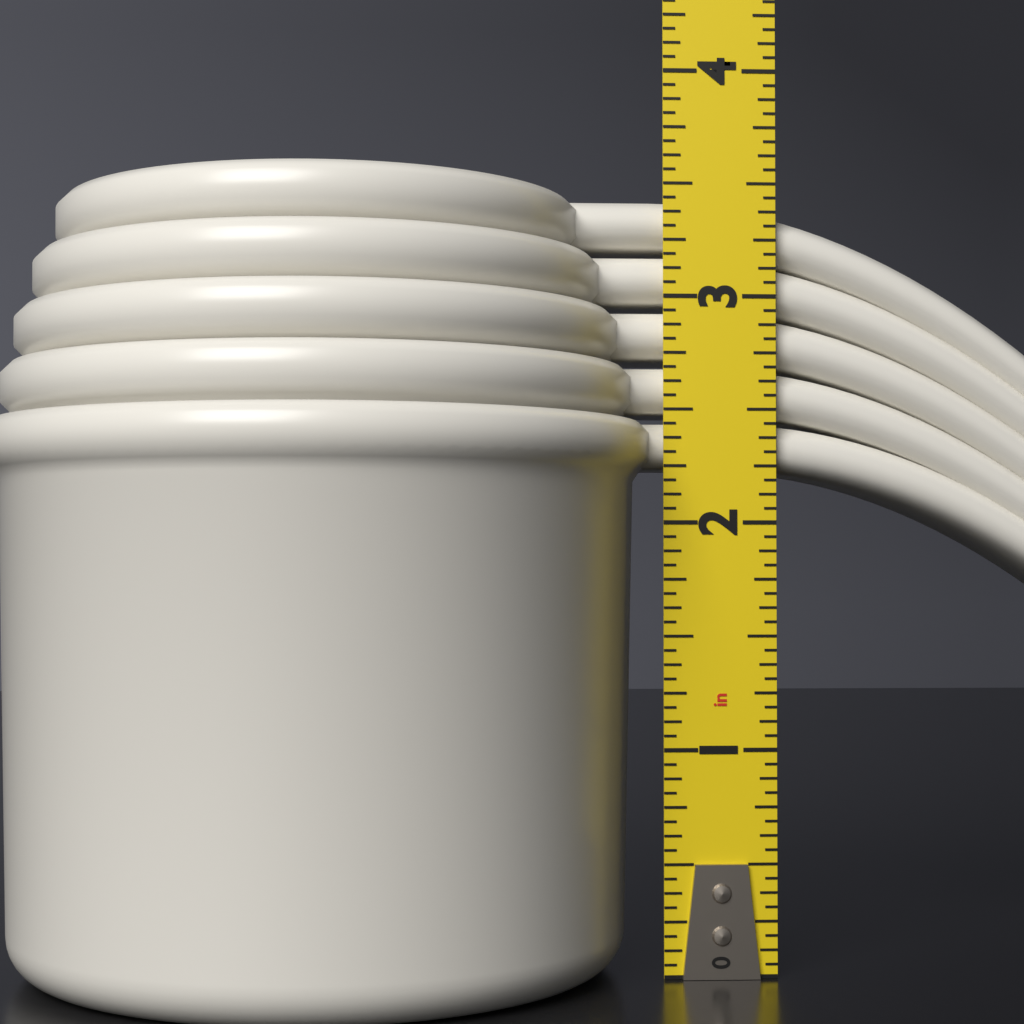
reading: 3.4375 in
